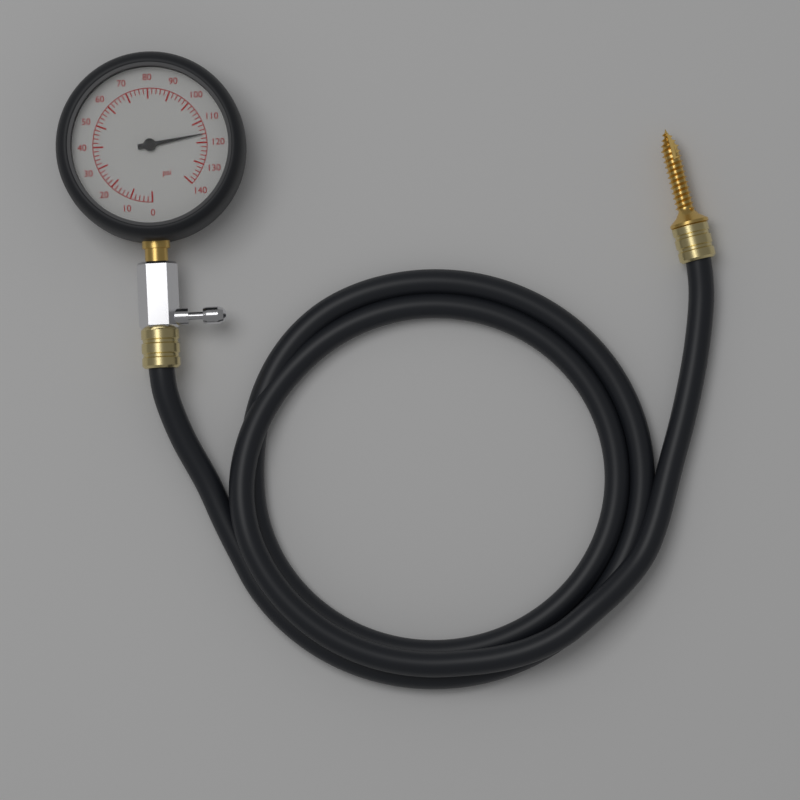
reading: 116 psi
